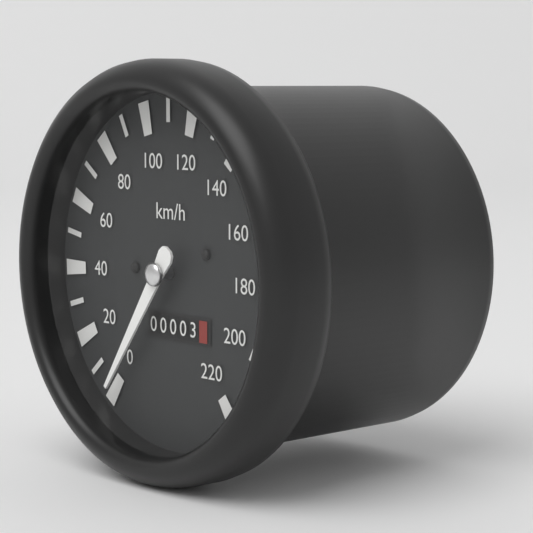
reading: 0 km/h
